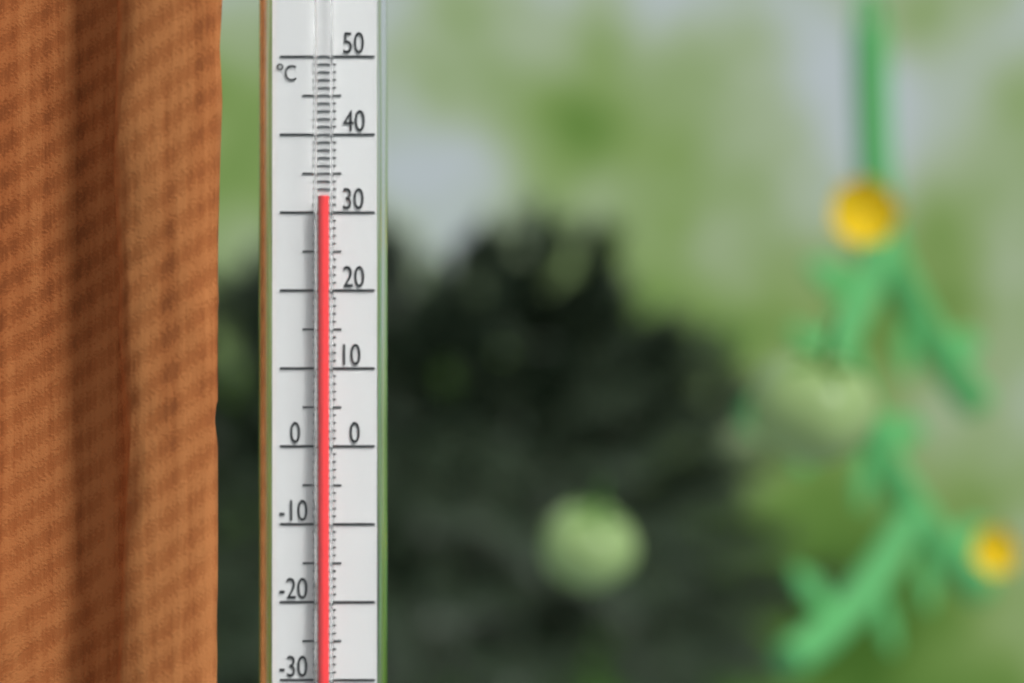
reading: 32 °C
